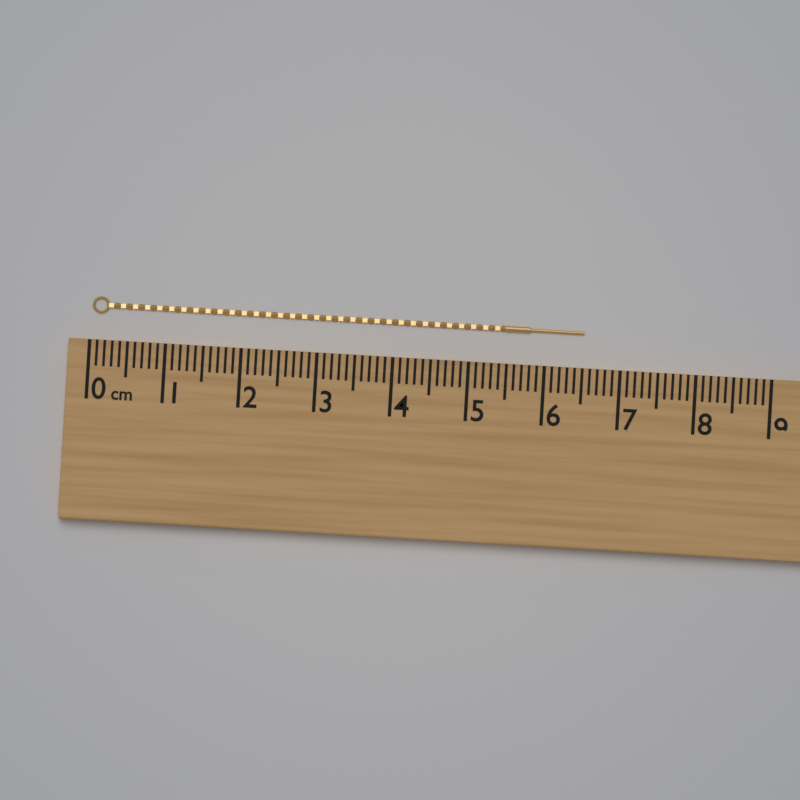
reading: 6.5 cm
